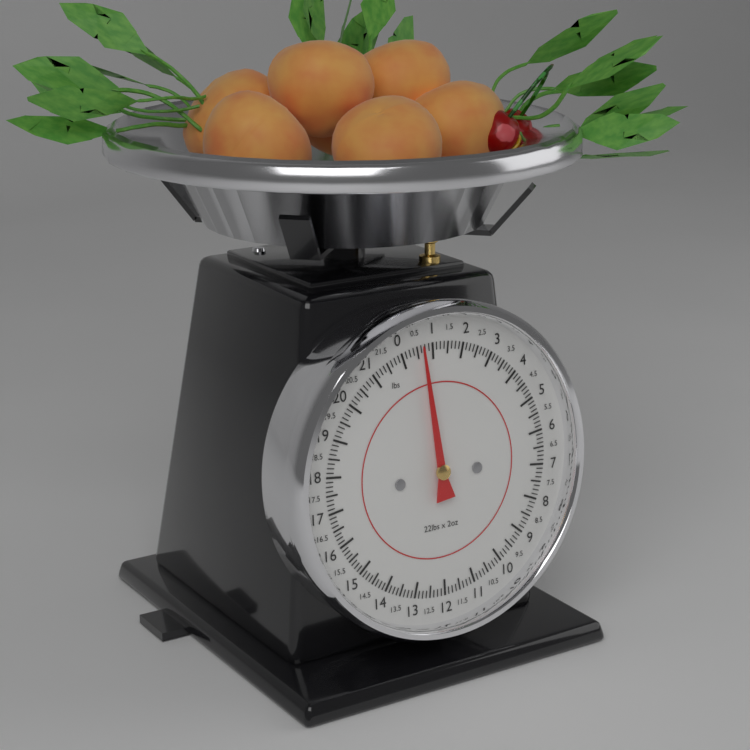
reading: 0.625 lbs
